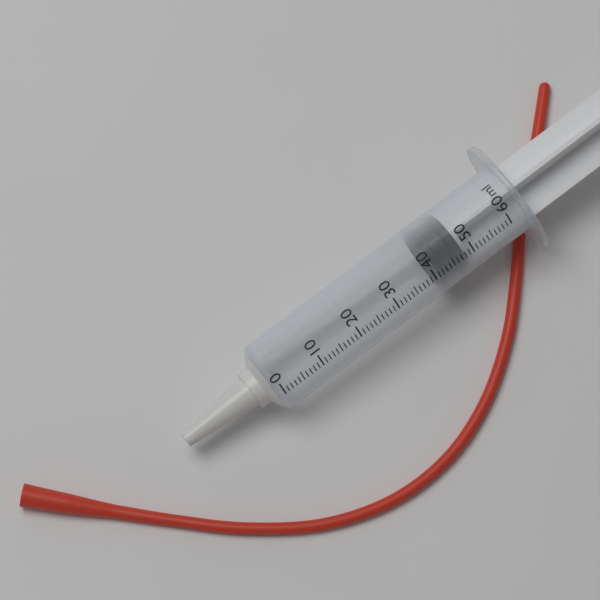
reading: 41 ml
